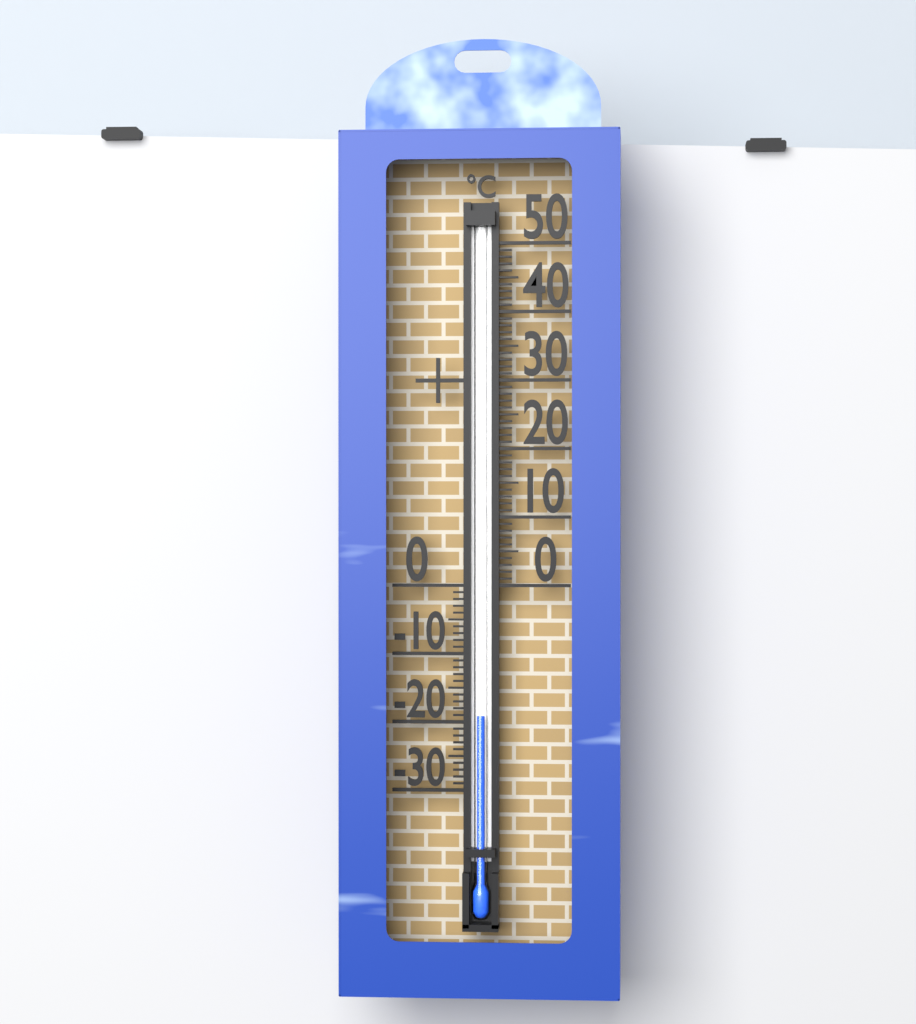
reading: -19 °C
